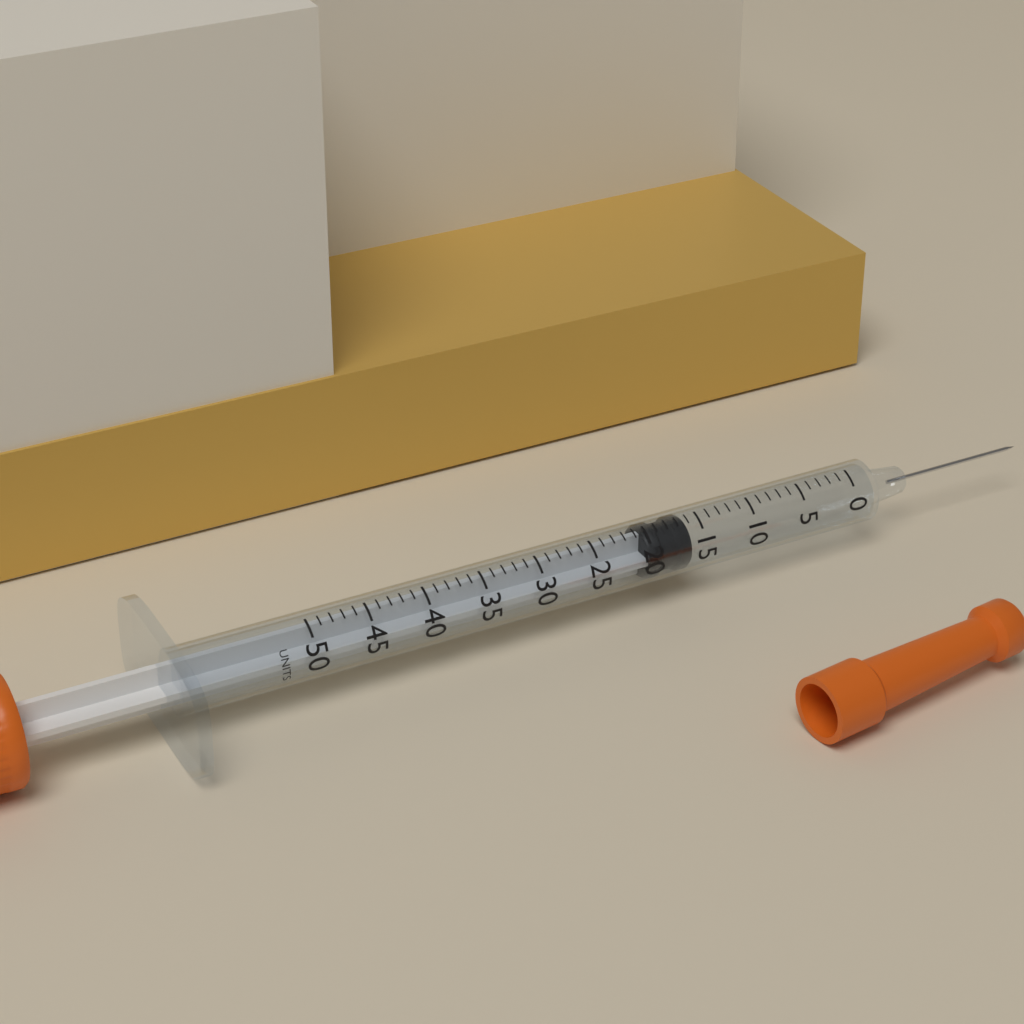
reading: 16 units
